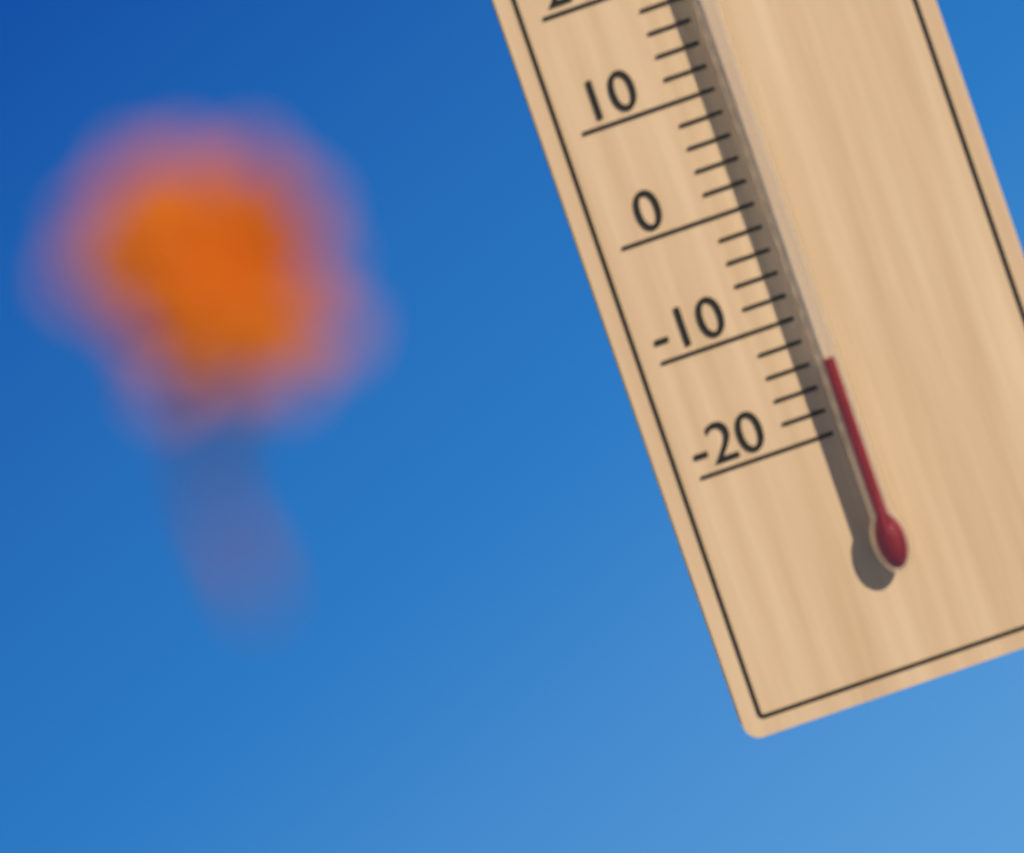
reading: -14 °C
